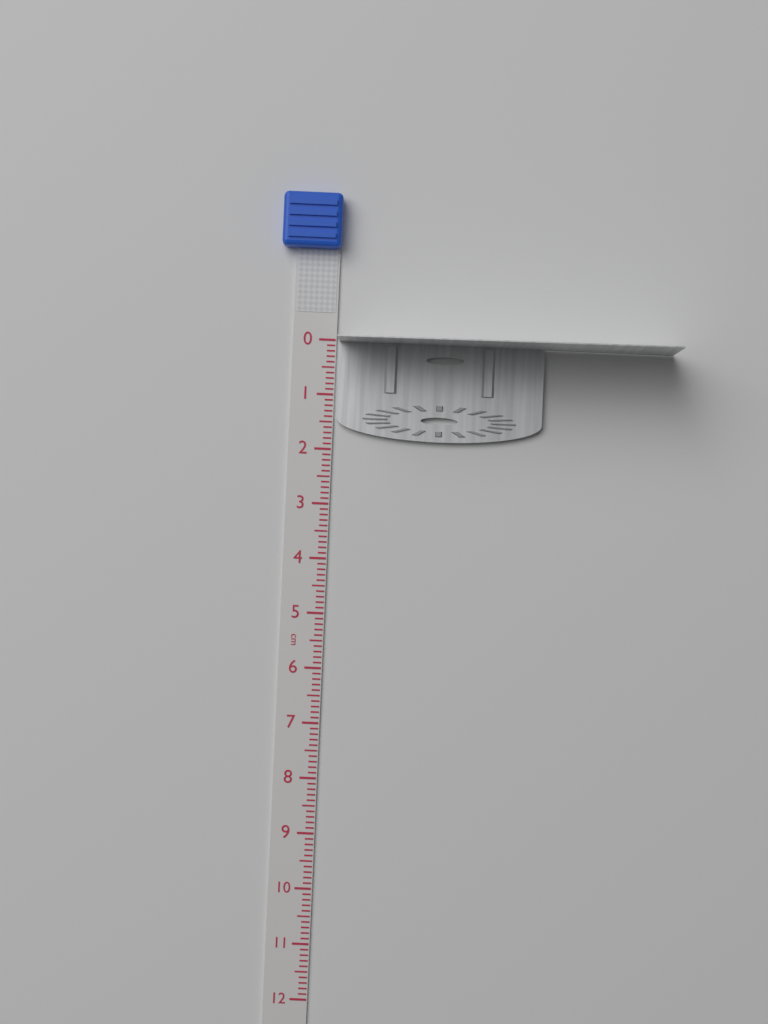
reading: 1.8 cm
